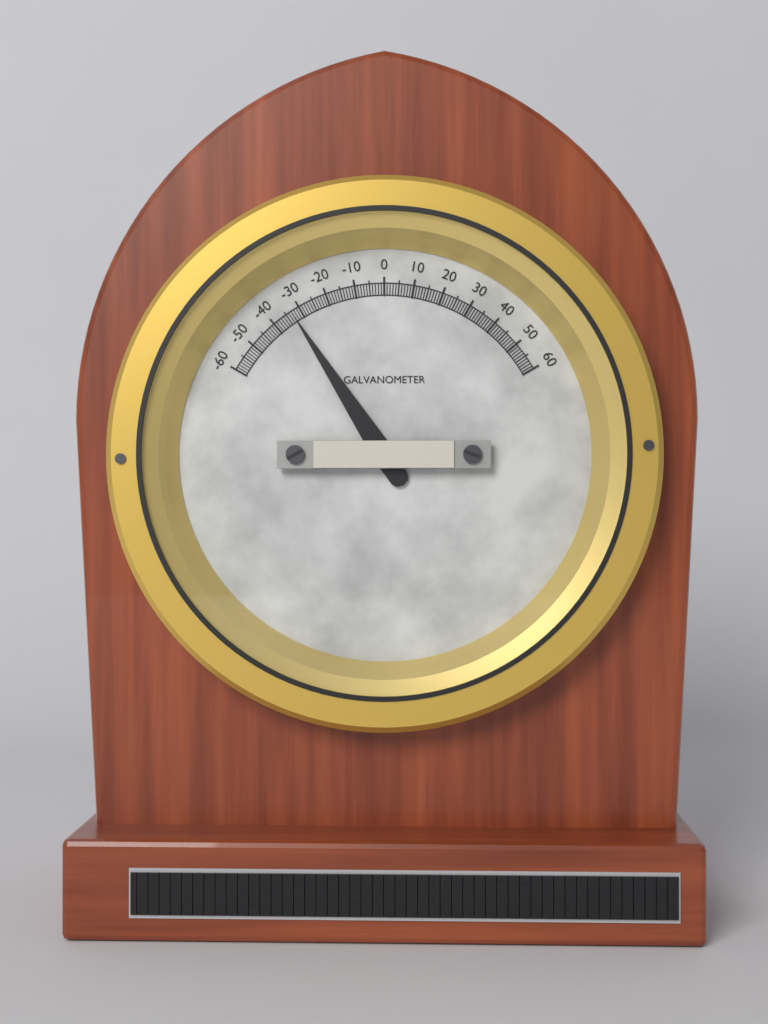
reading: -33 (no unit)
